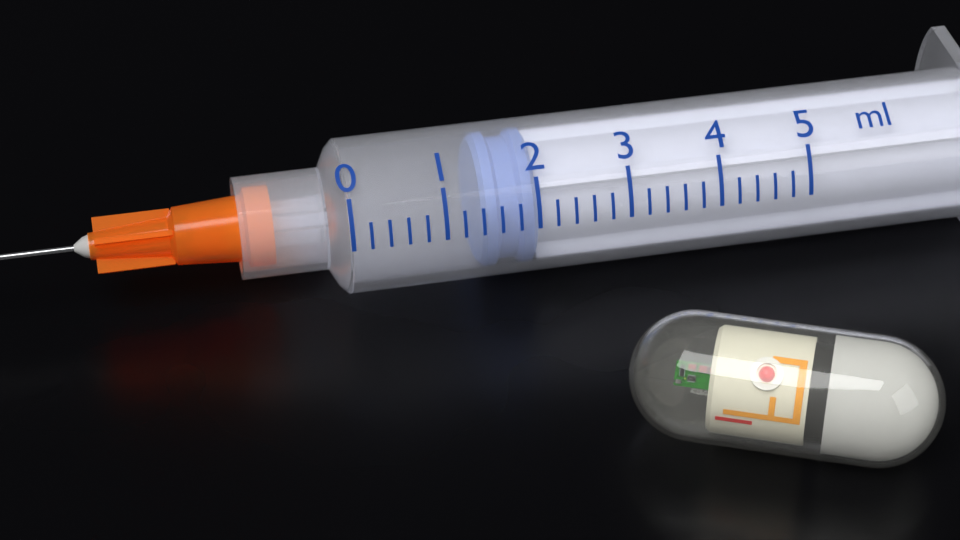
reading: 1.4 ml
